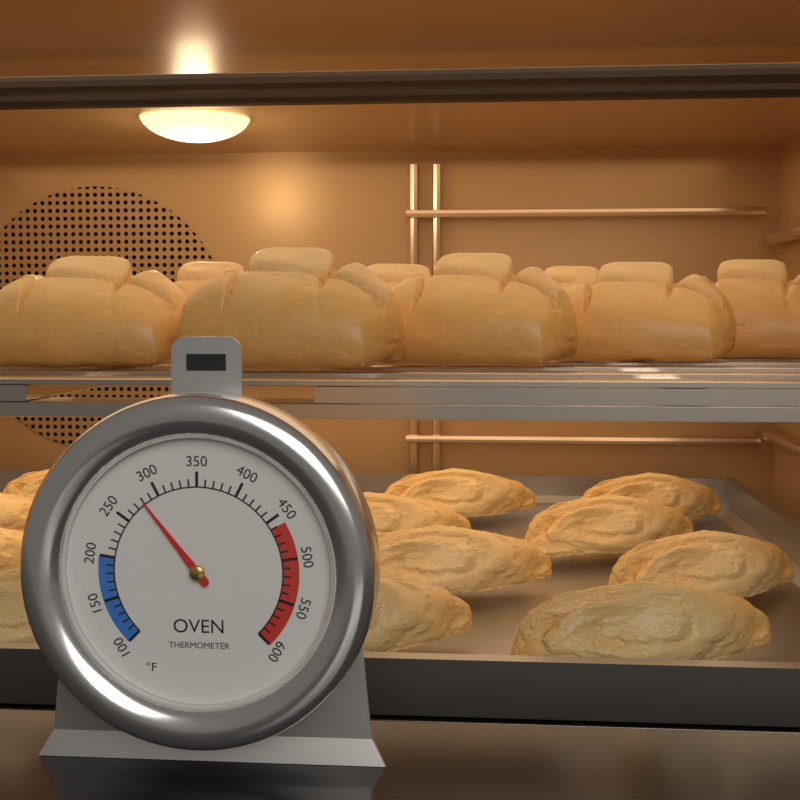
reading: 280 °F
